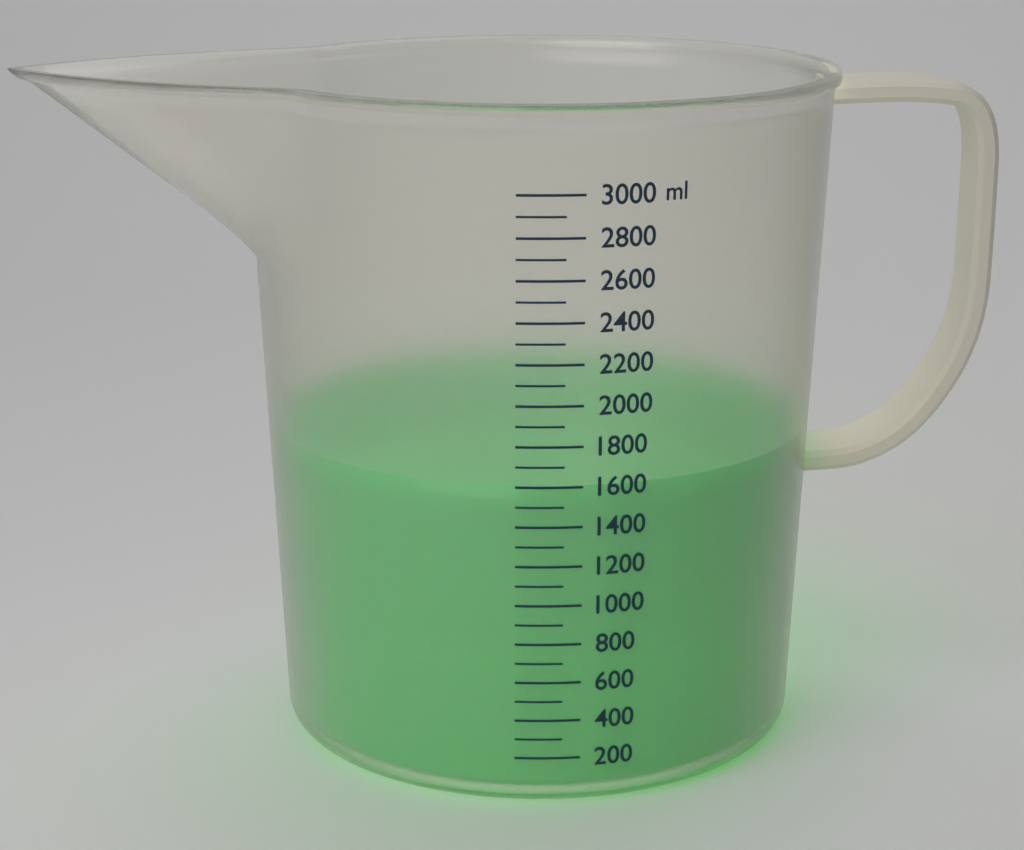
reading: 1600 ml
